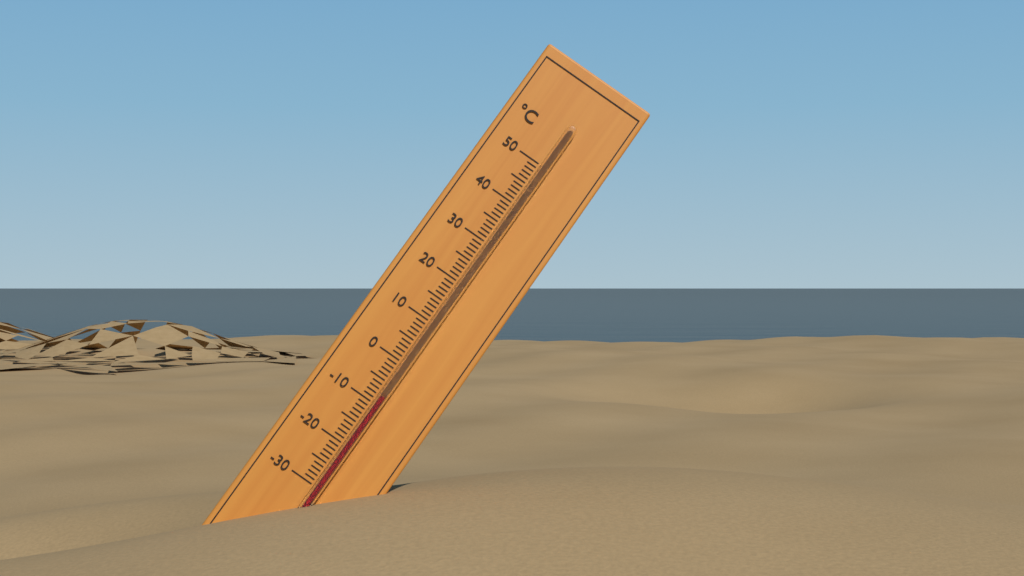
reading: -8 °C
